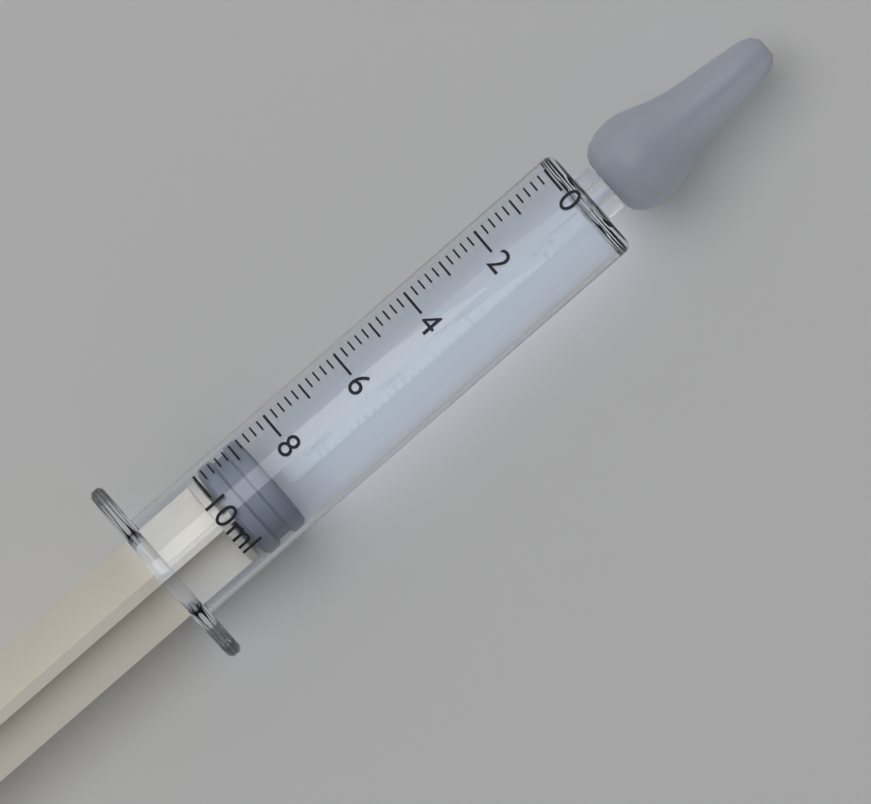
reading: 8.8 ml
